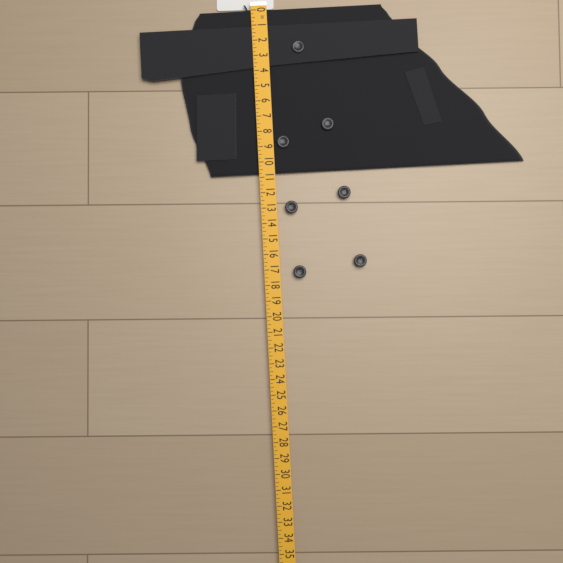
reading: 10.75 in
